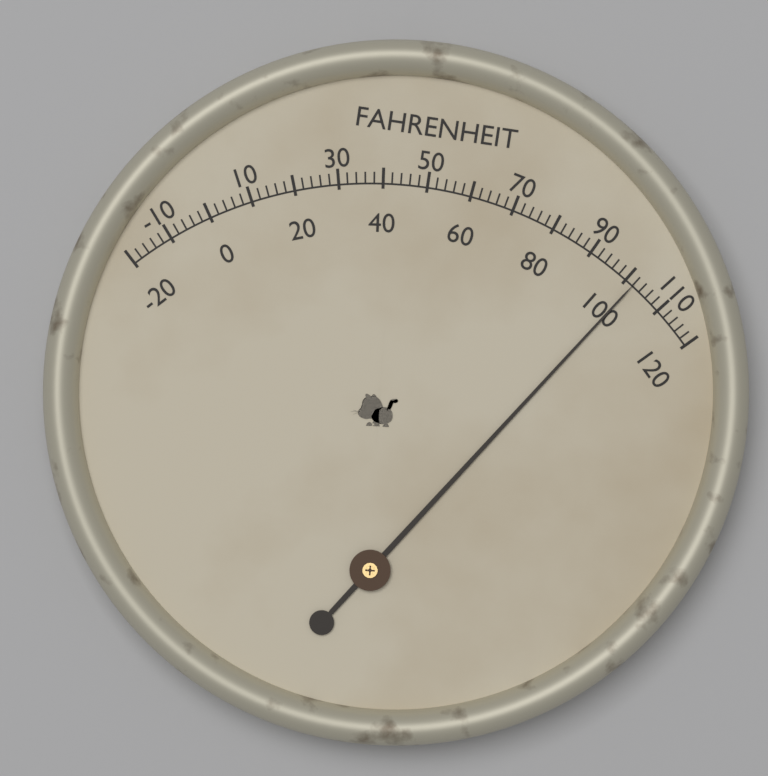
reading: 102 °F
